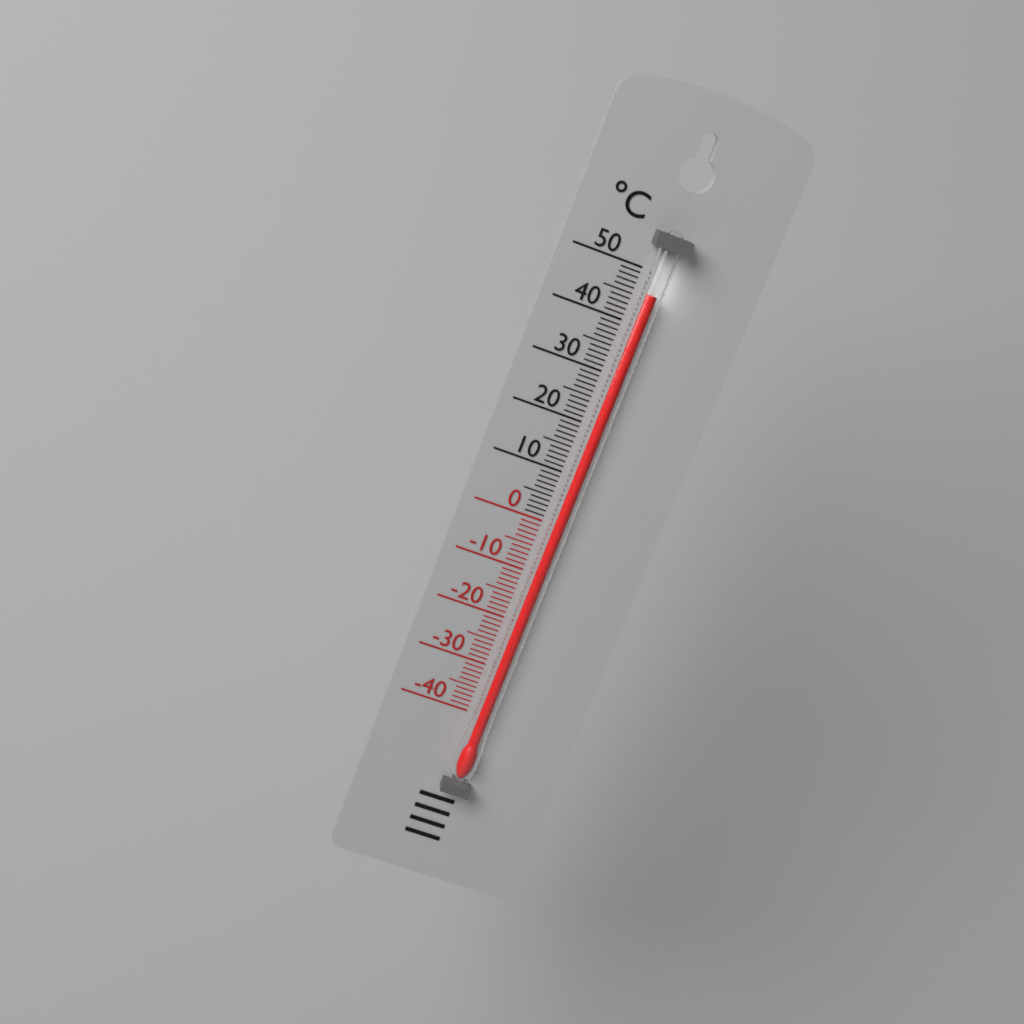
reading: 46 °C
